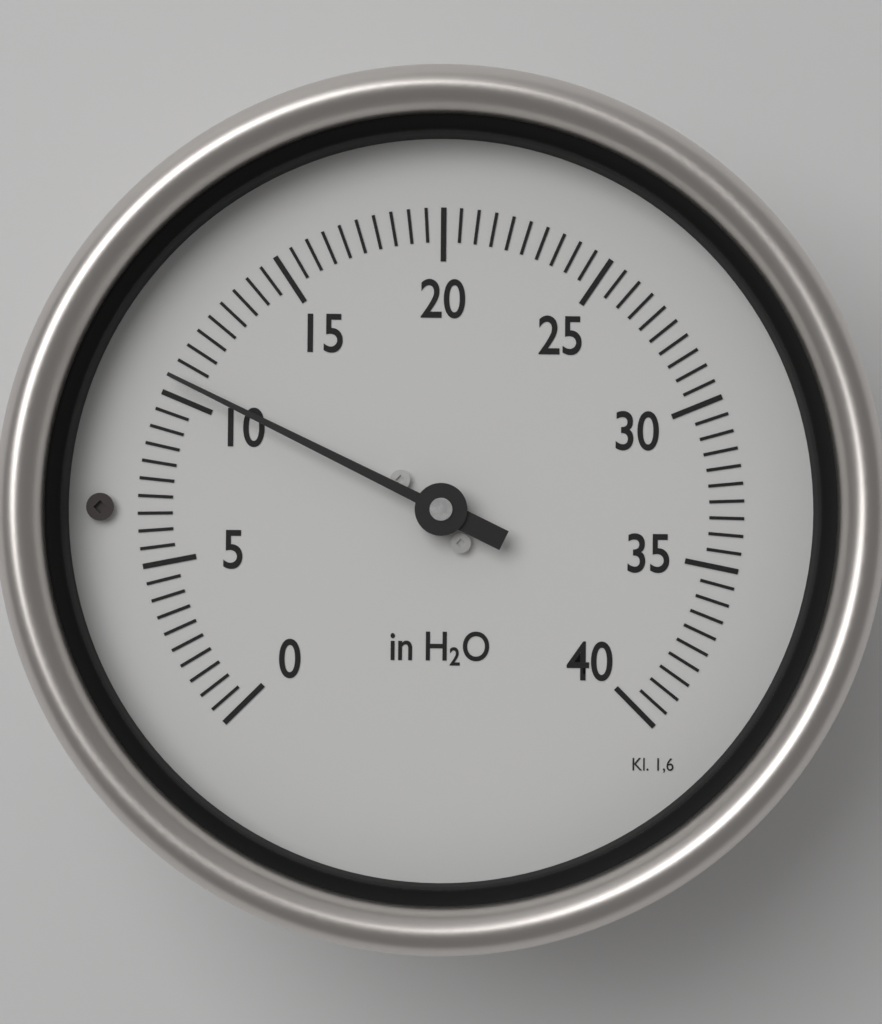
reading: 10.5 in H2O
